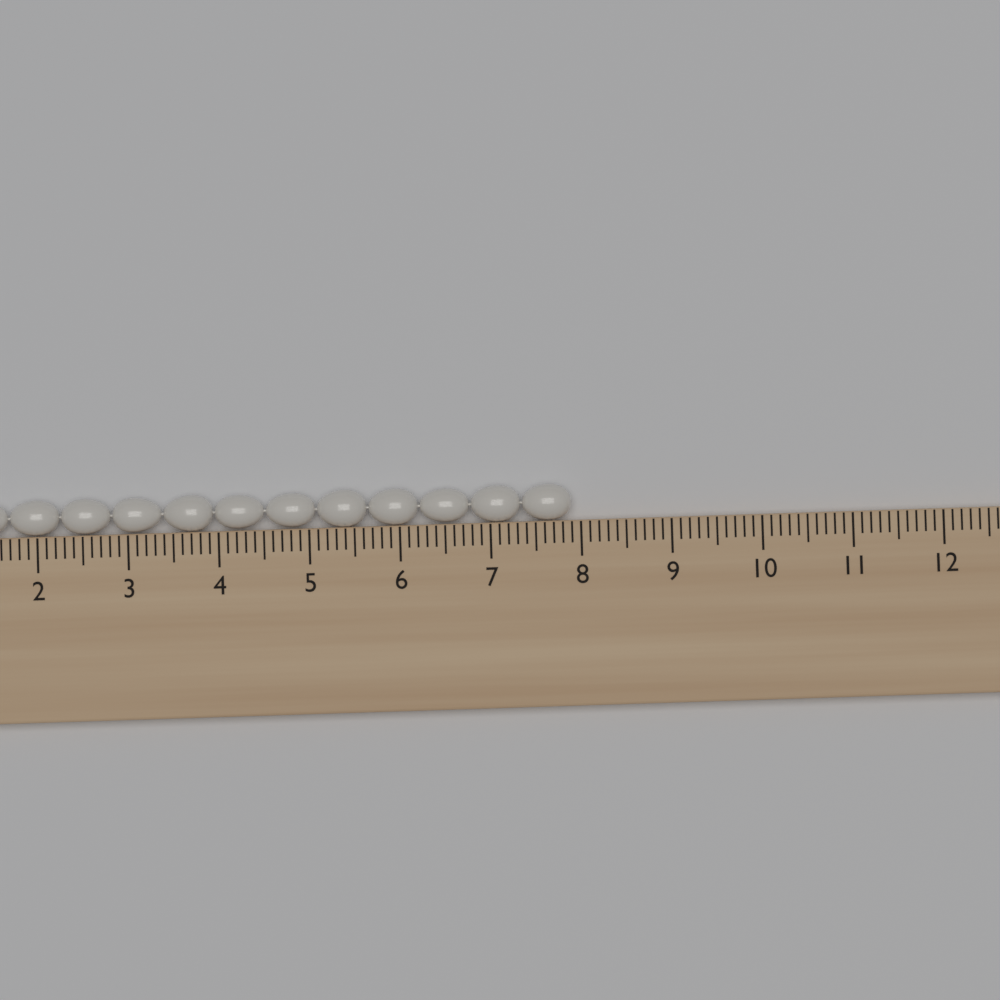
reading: 7.9 cm
